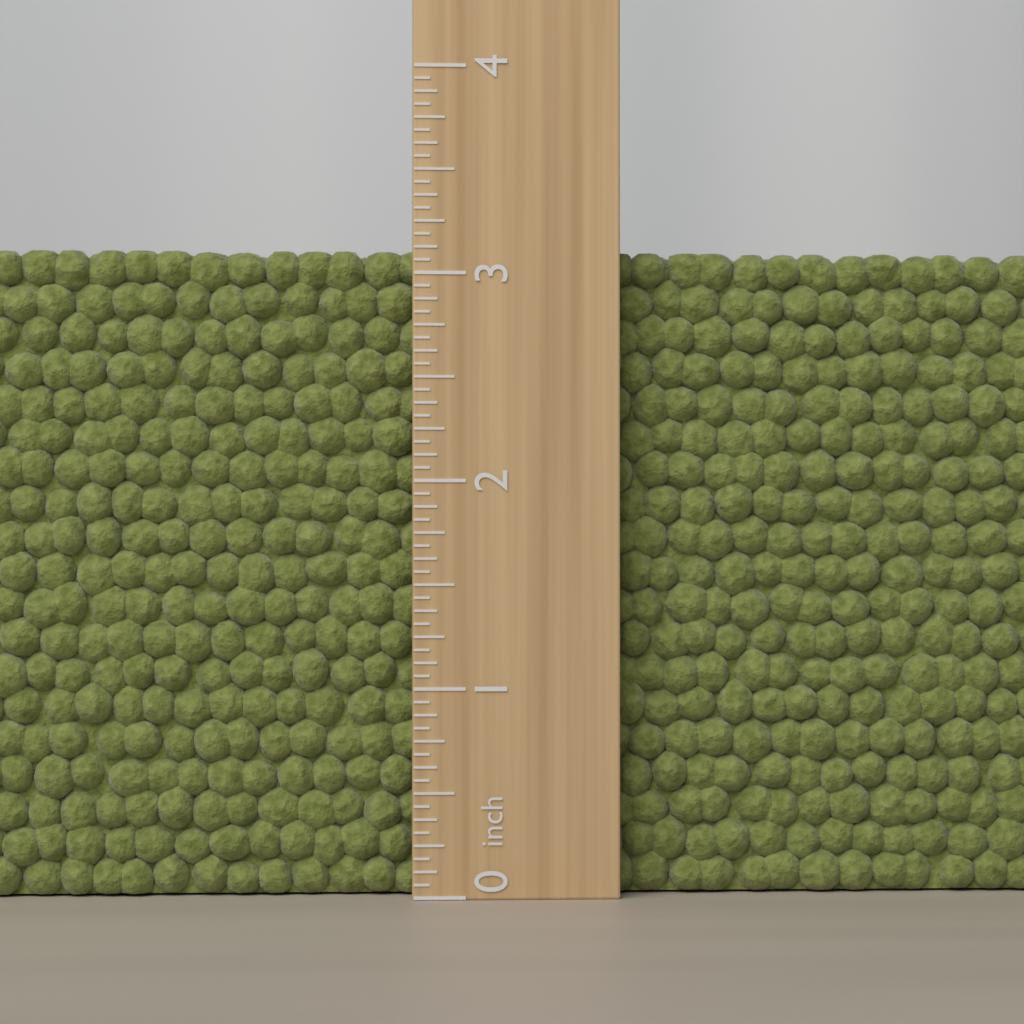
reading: 3.1250 inch
